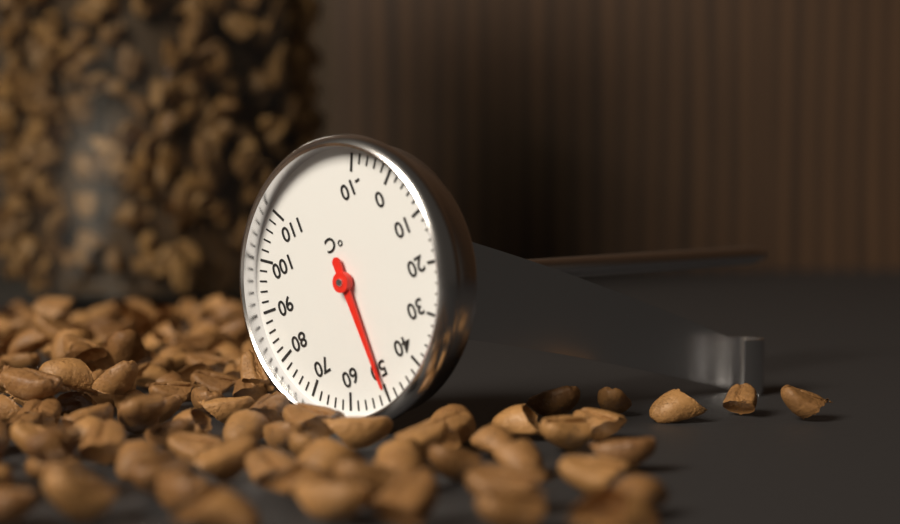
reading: 50 °C
